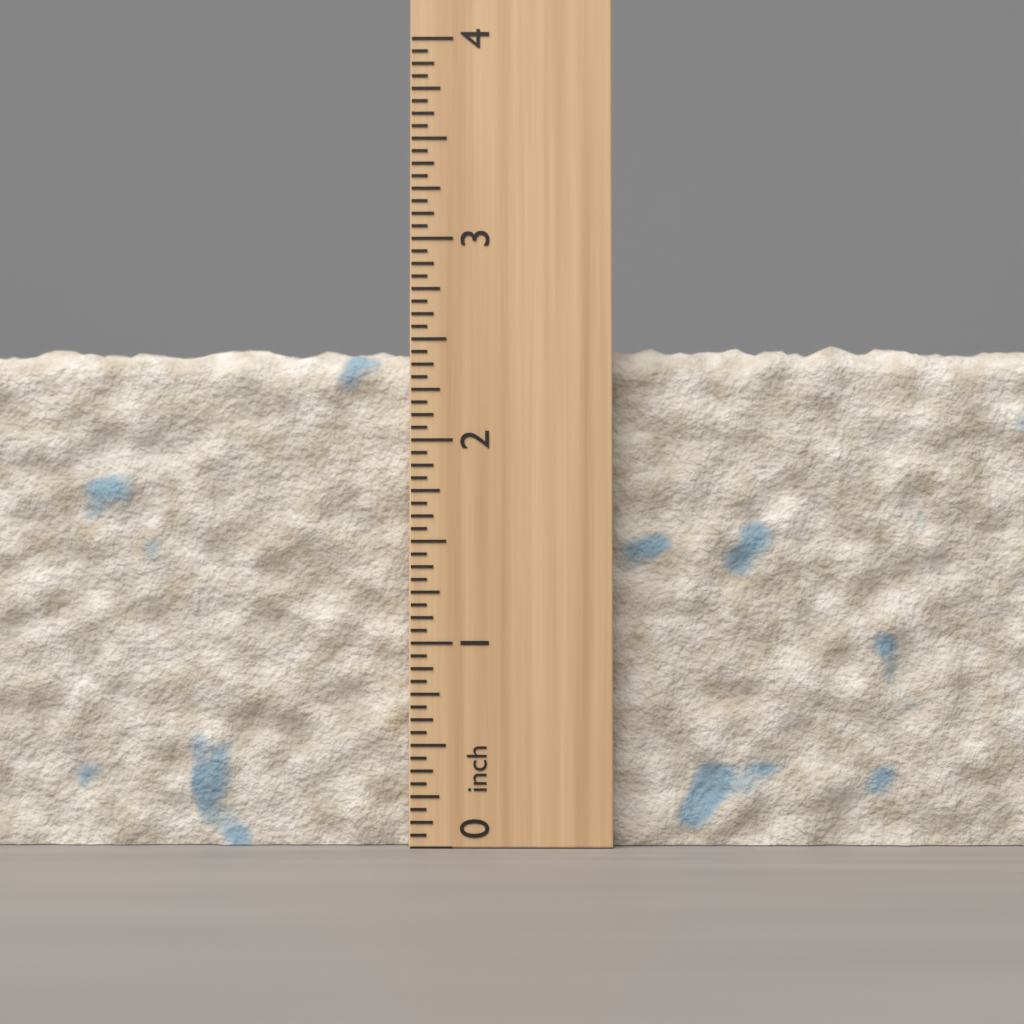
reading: 2.5000 inch
